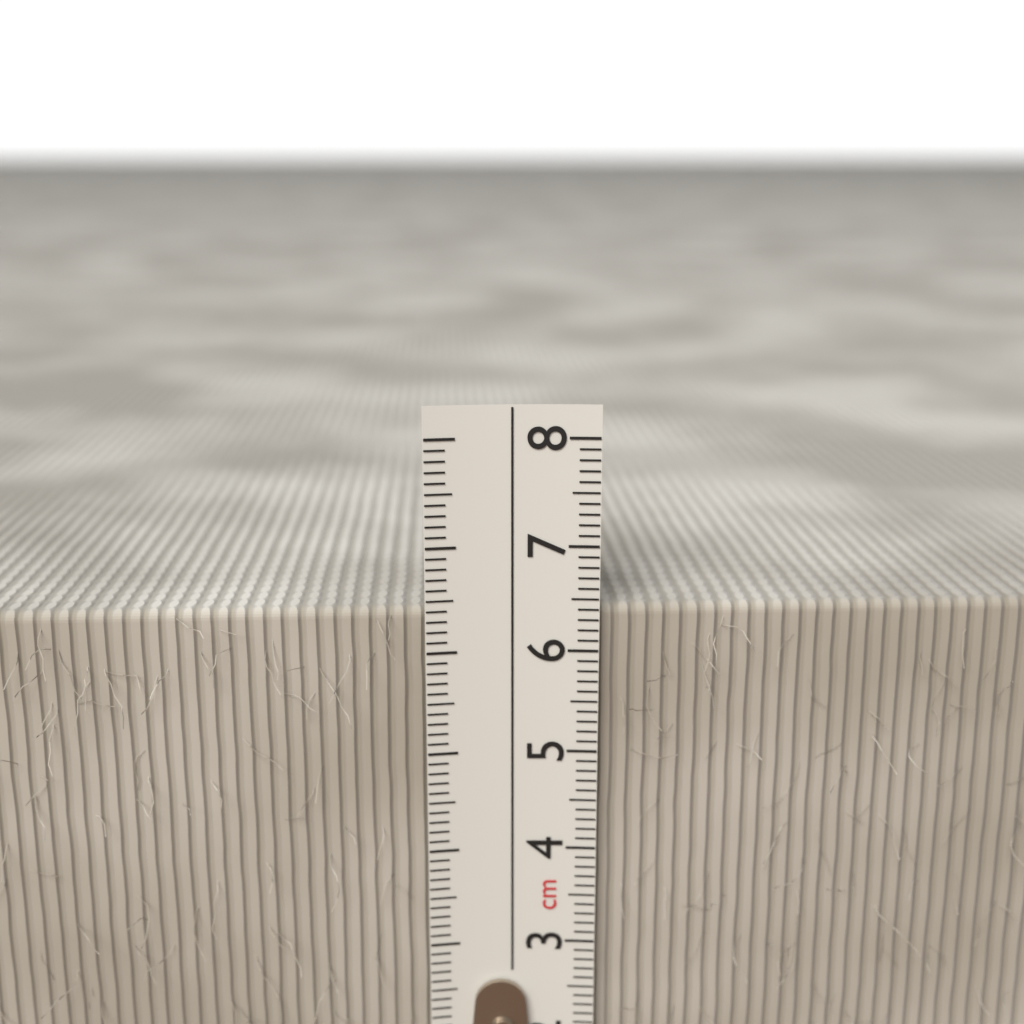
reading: 6.4 cm
